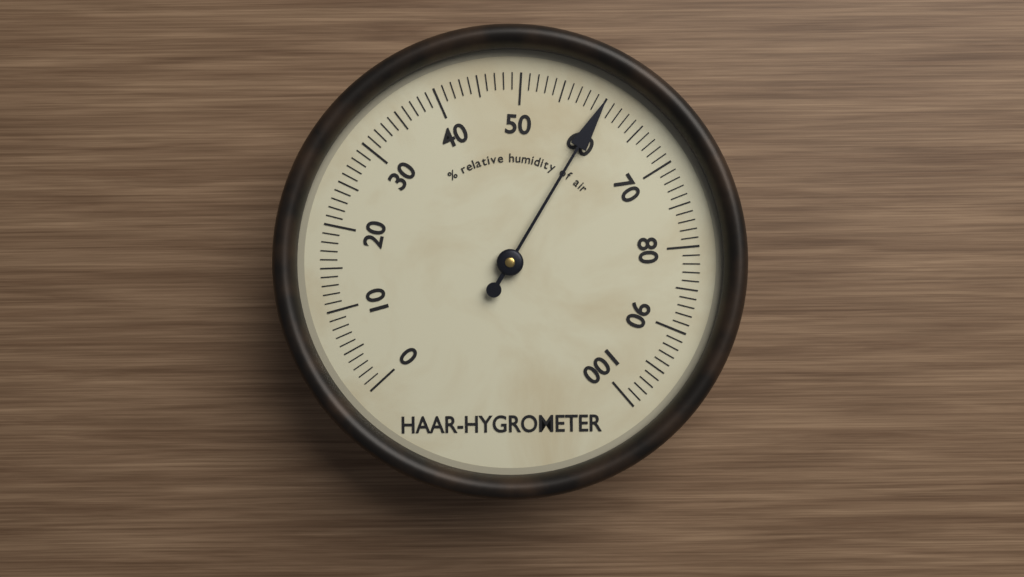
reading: 60 %
